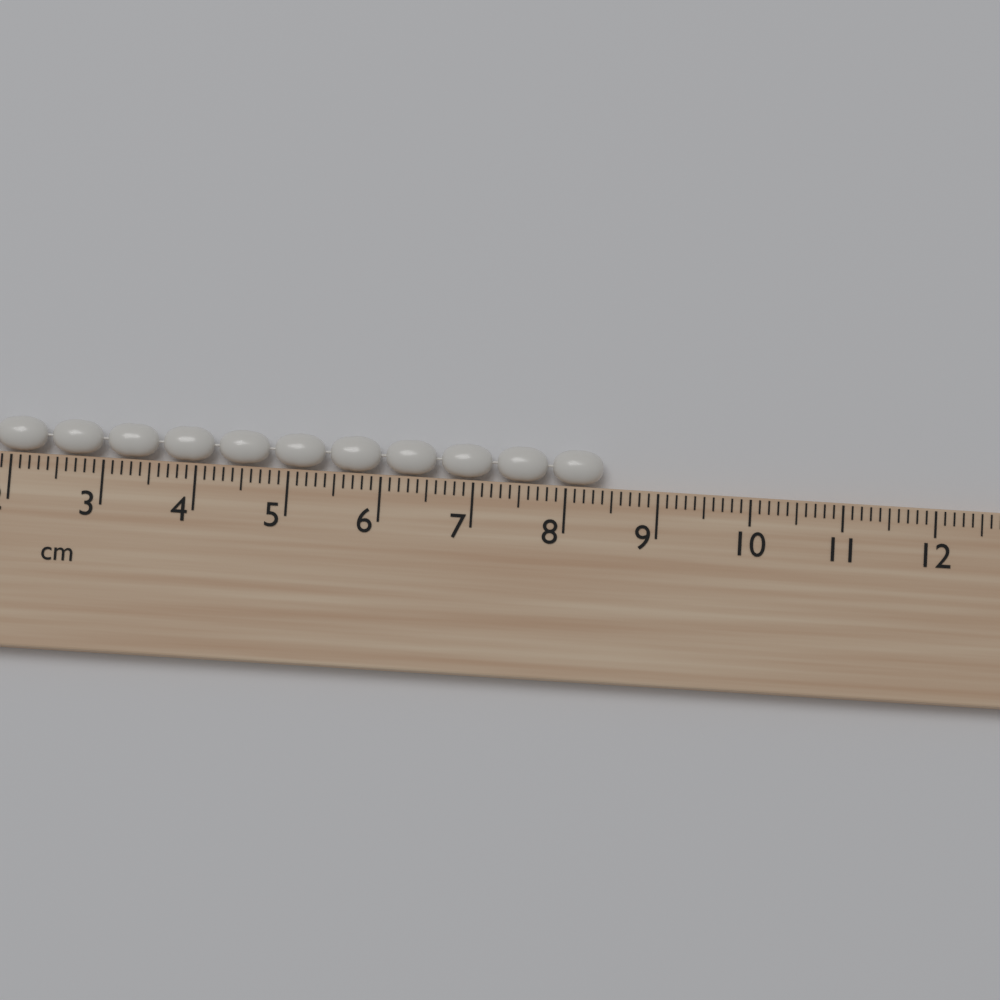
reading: 8.4 cm
